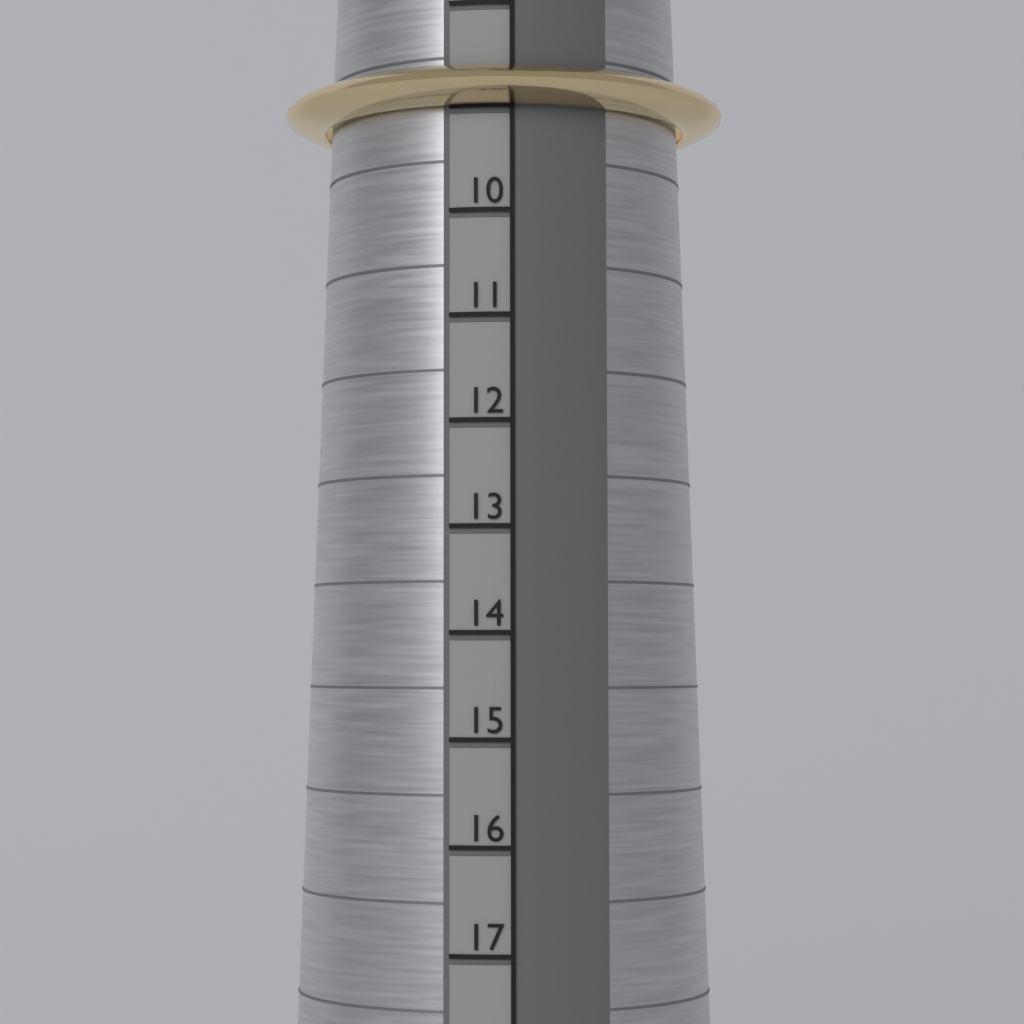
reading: 9 (no unit)
